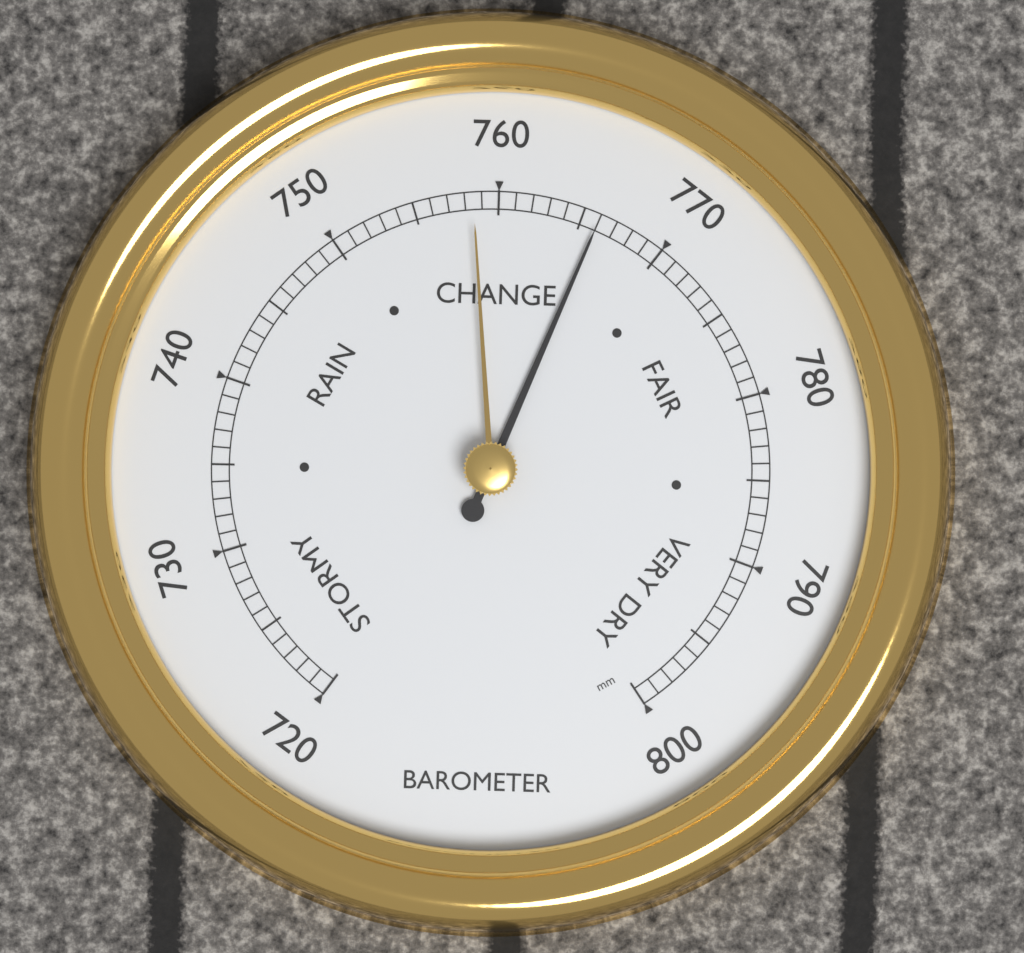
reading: 766 mm
